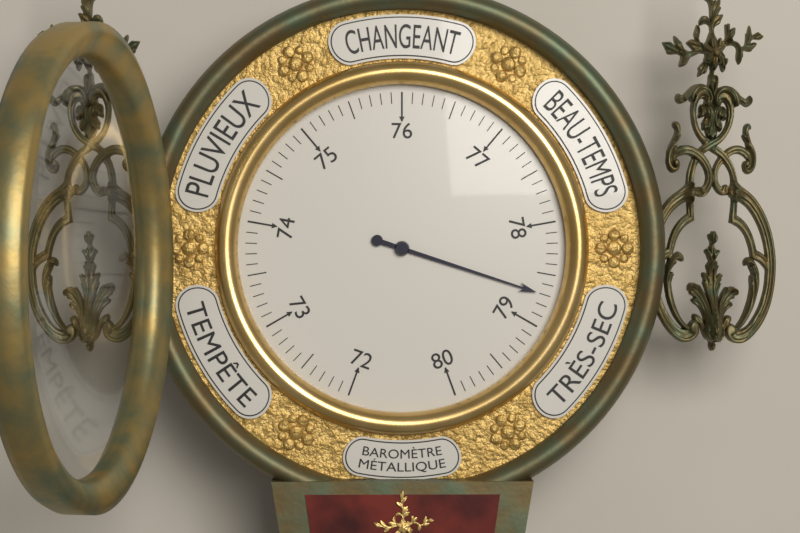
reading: 78.7 (no unit)
